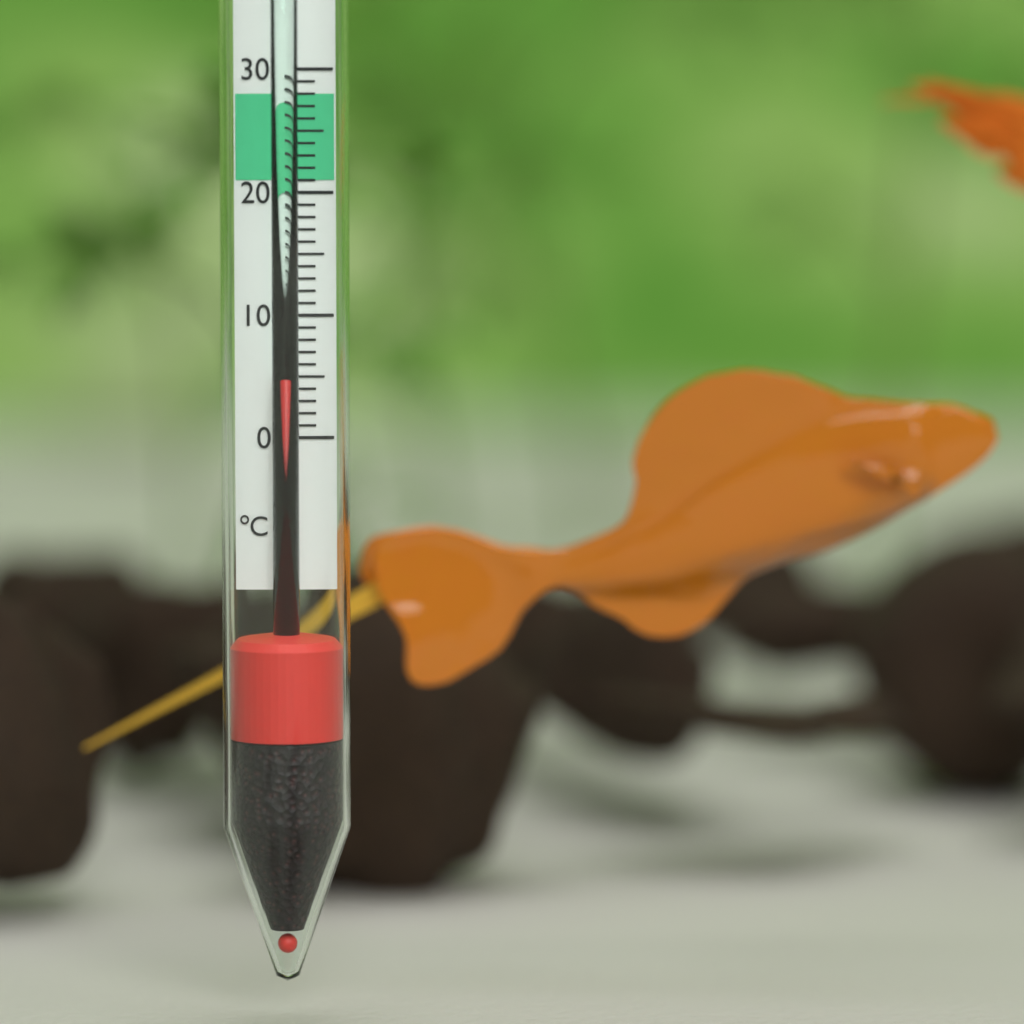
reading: 5 °C
